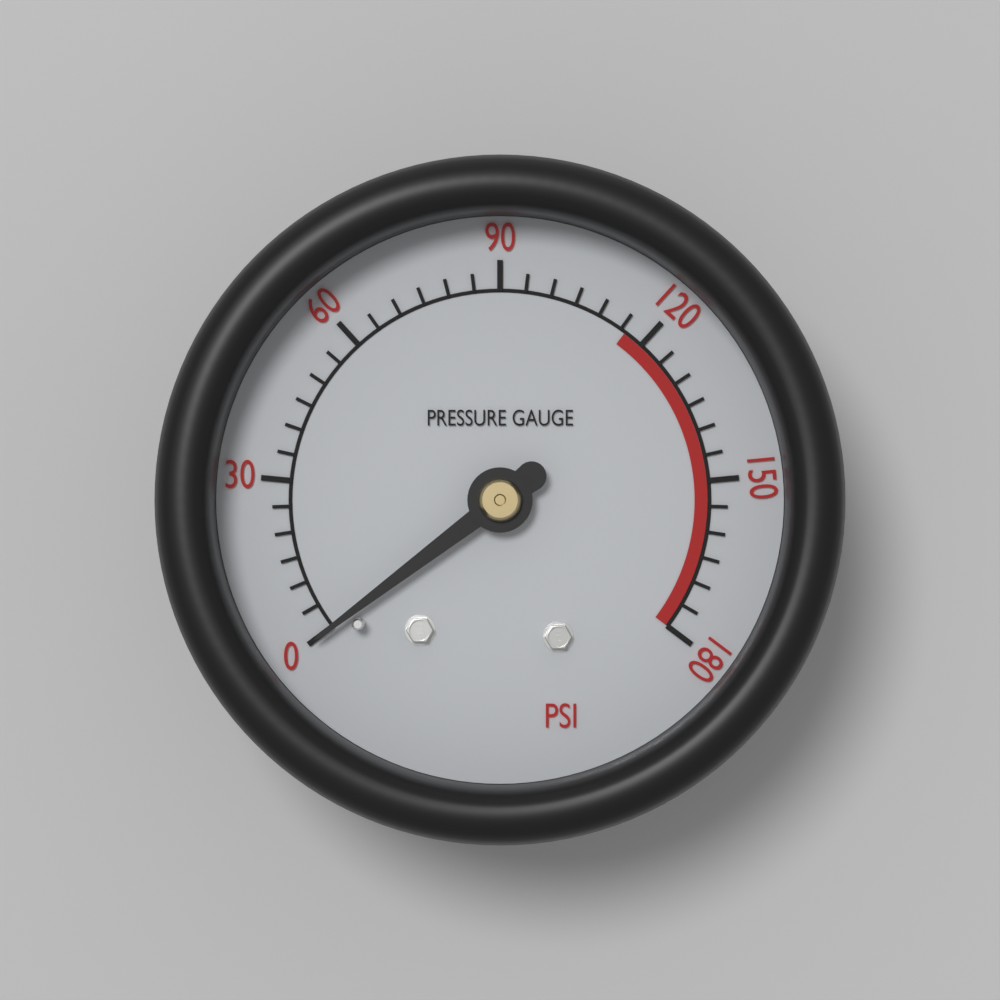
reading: 0 psi
